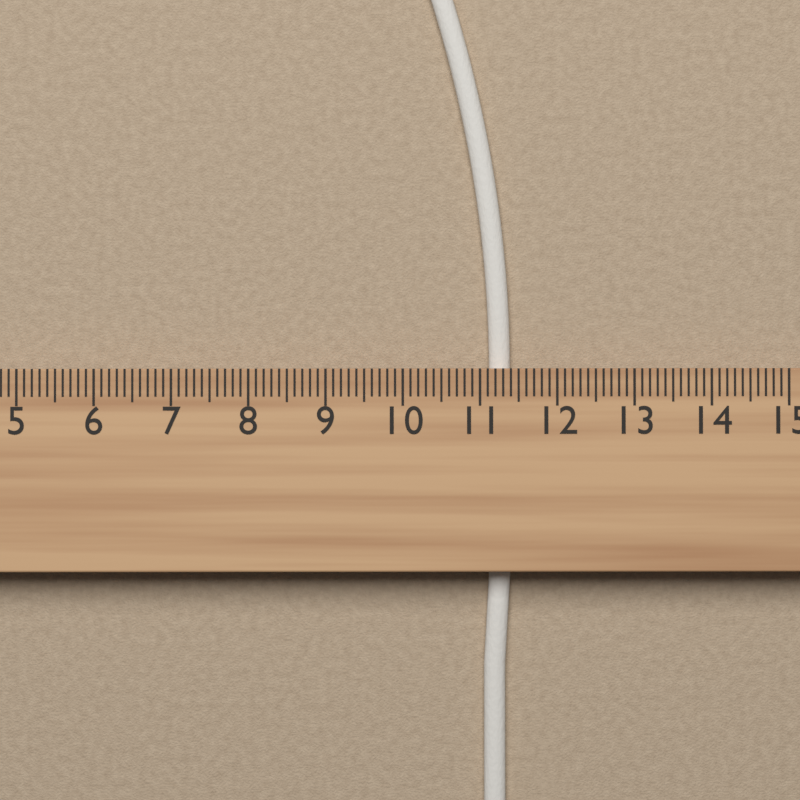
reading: 11.4 cm
